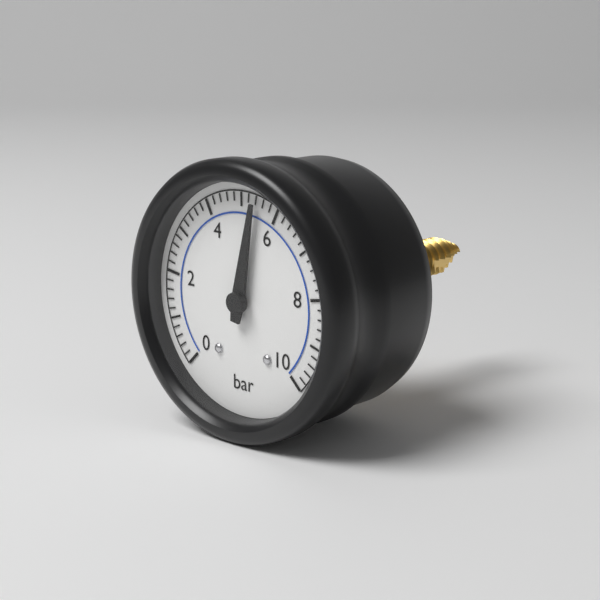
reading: 5.4 bar
